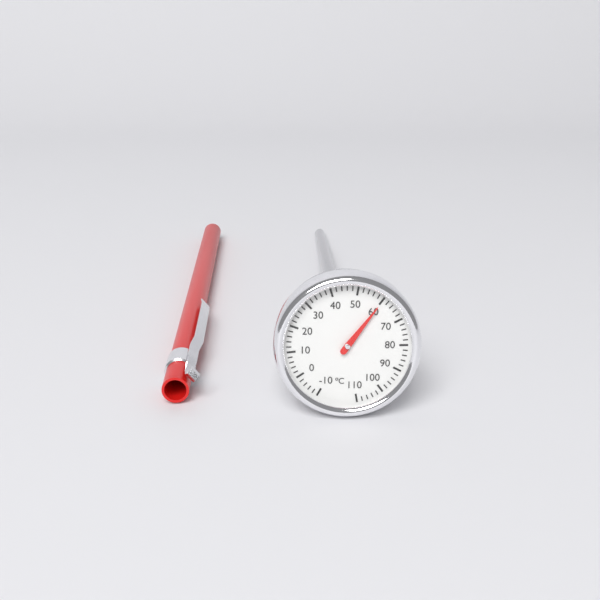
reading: 60 °C
